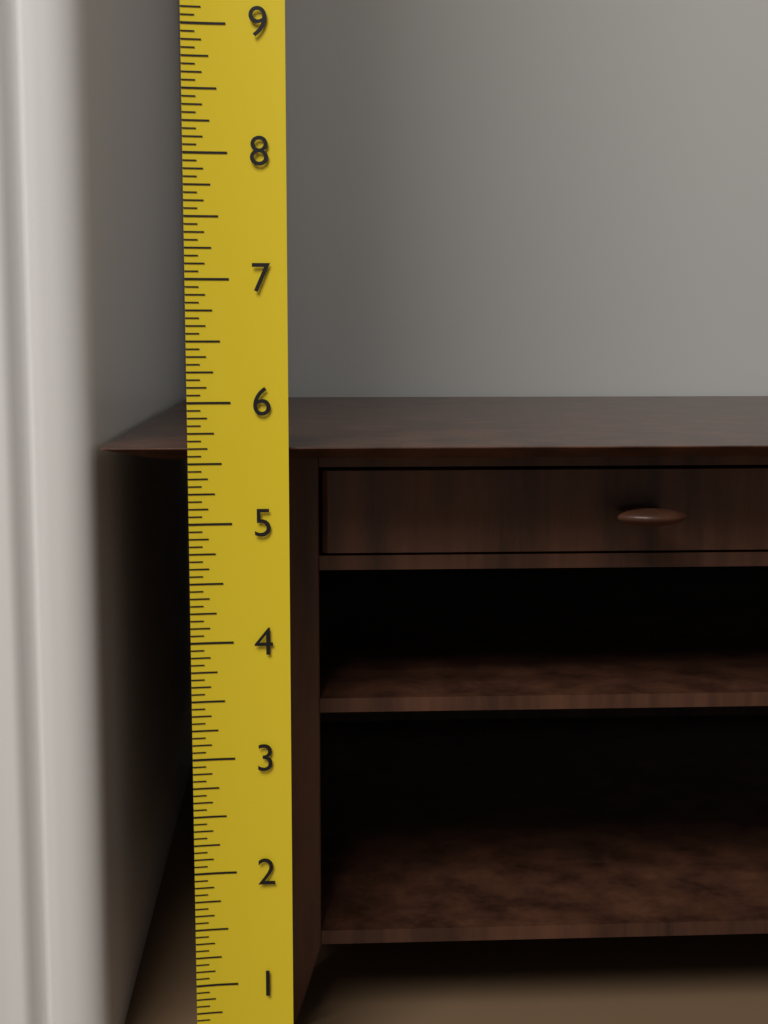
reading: 5.6250 (no unit)
